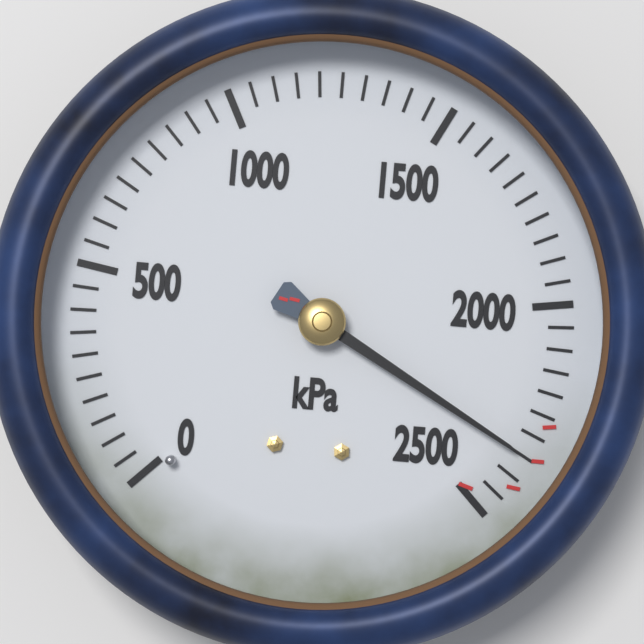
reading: 2350 kPa
